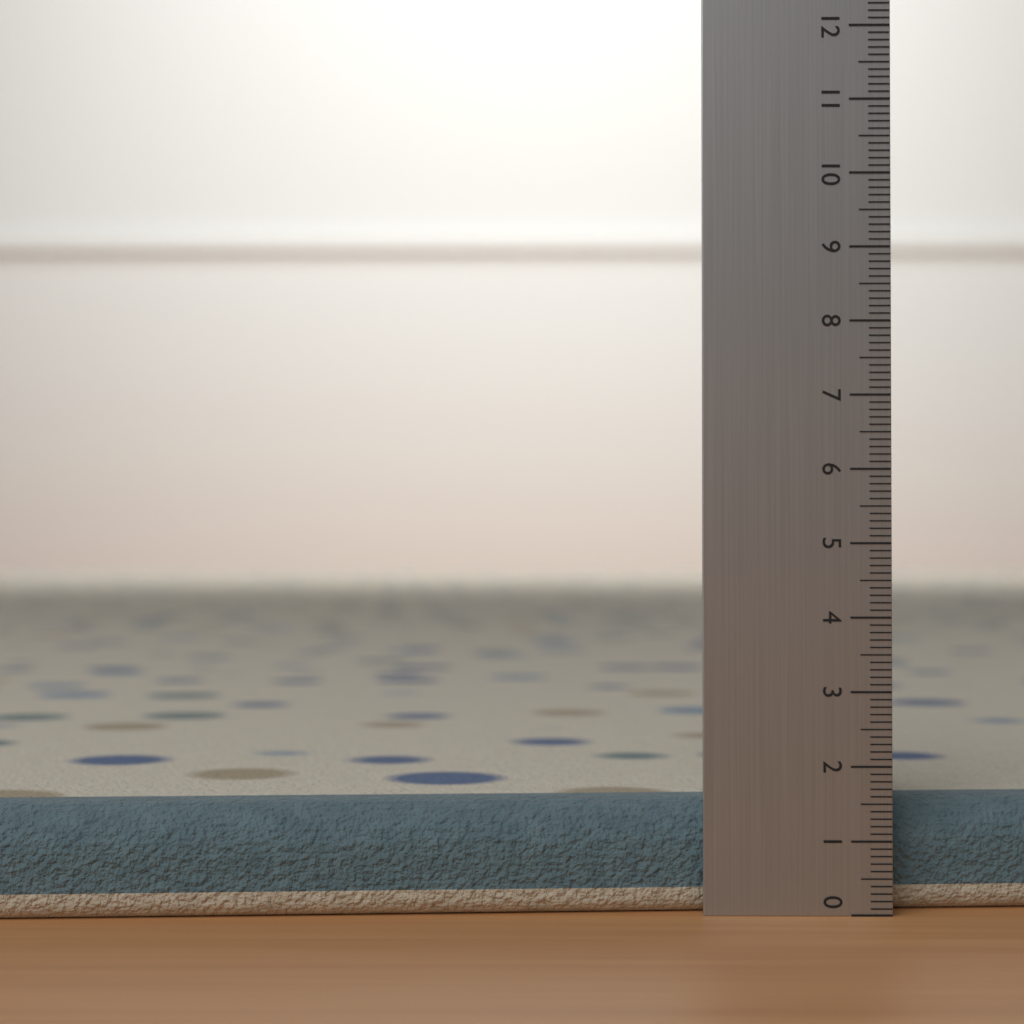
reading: 1.5 (no unit)
